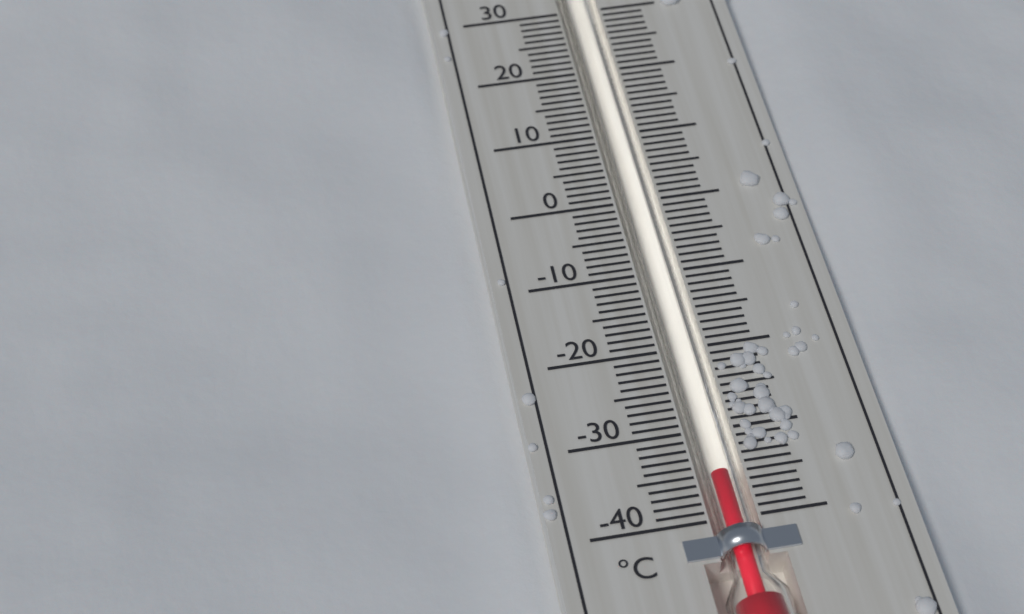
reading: -35 °C
